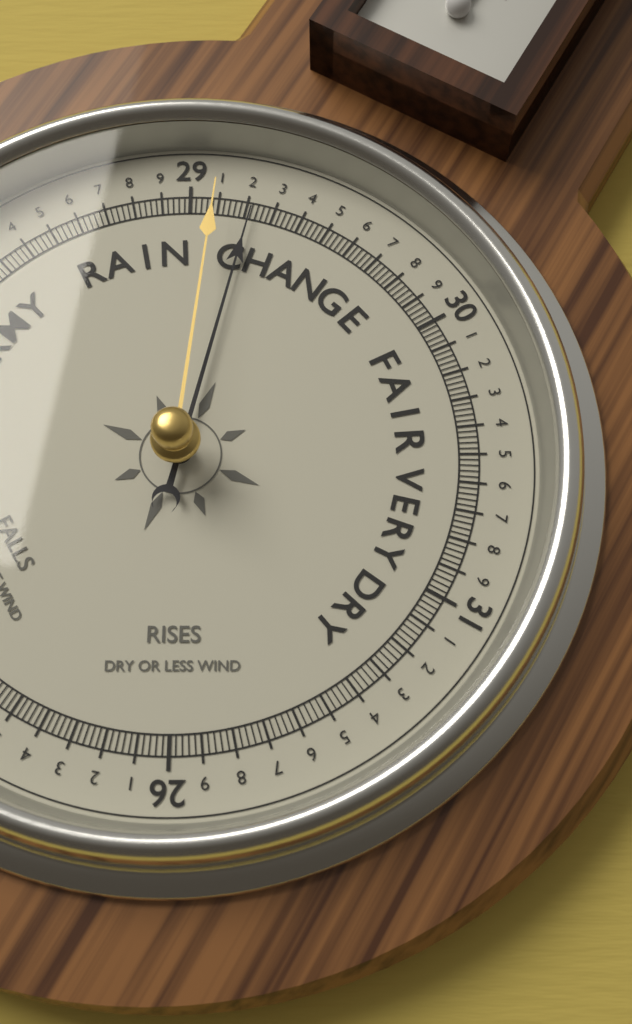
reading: 29.22 (no unit)
